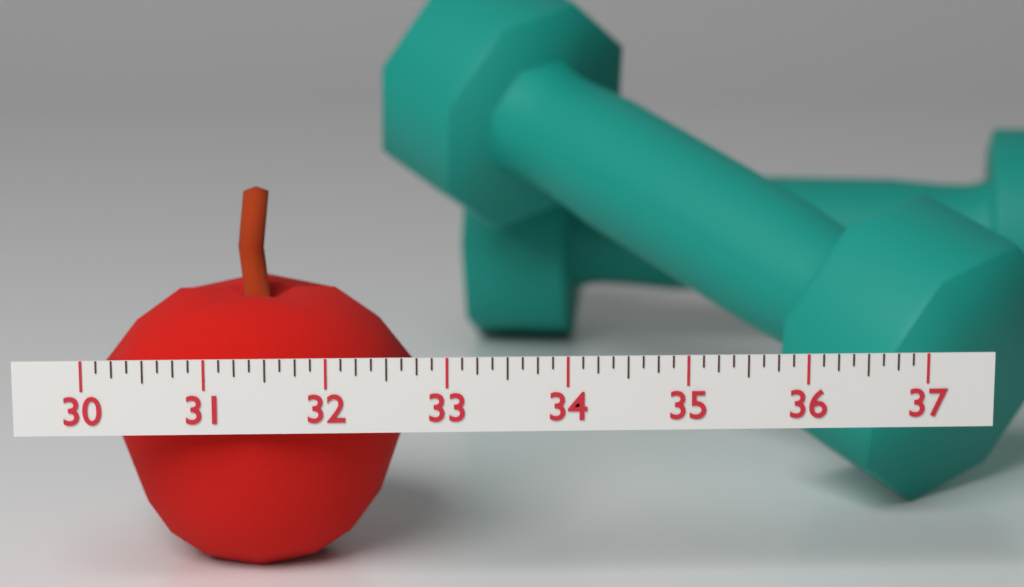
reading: 32.750 (no unit)
